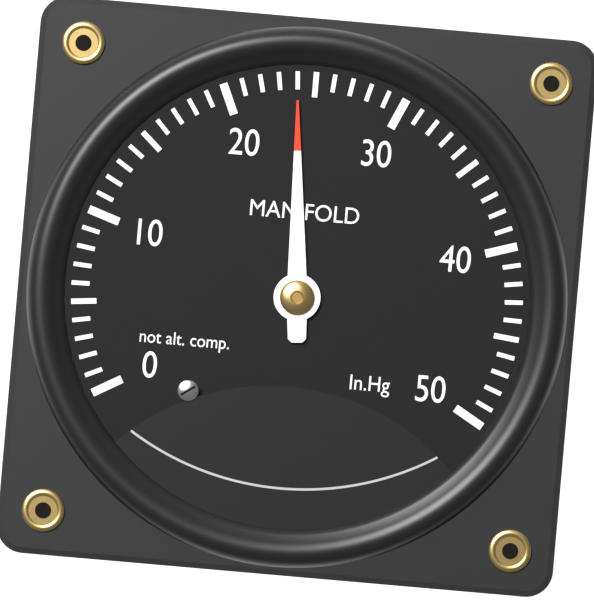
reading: 24 inHg
